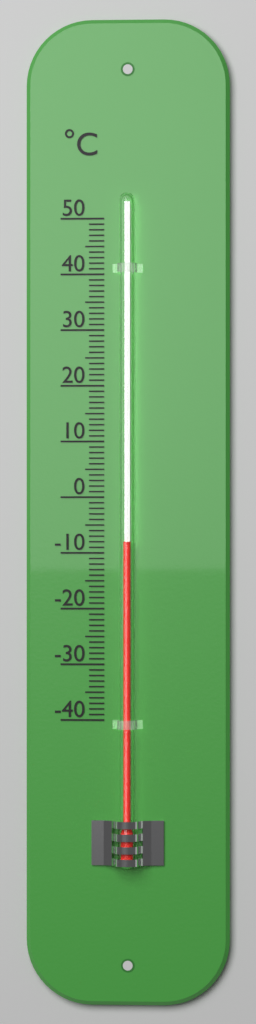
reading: -8 °C
